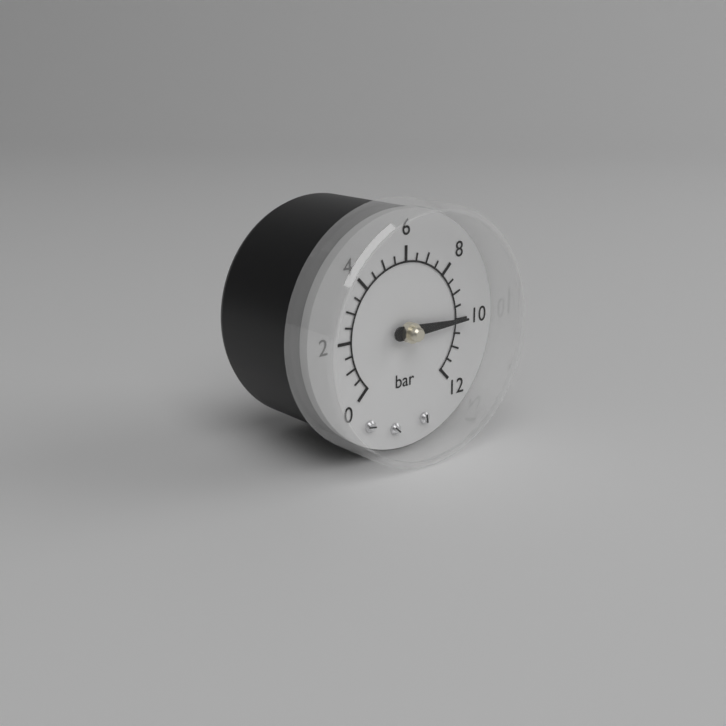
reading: 10.0 bar
